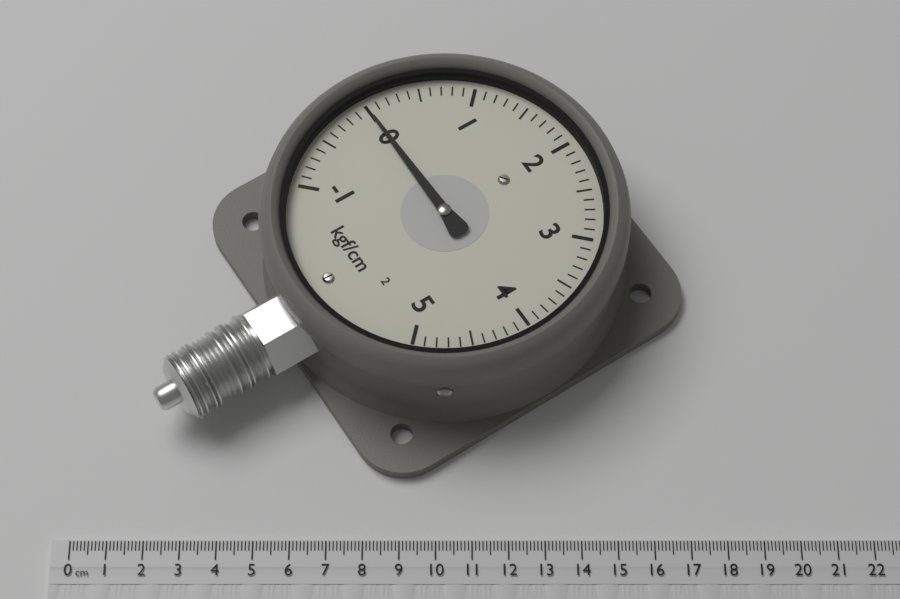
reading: 0.0 kgf/cm²
